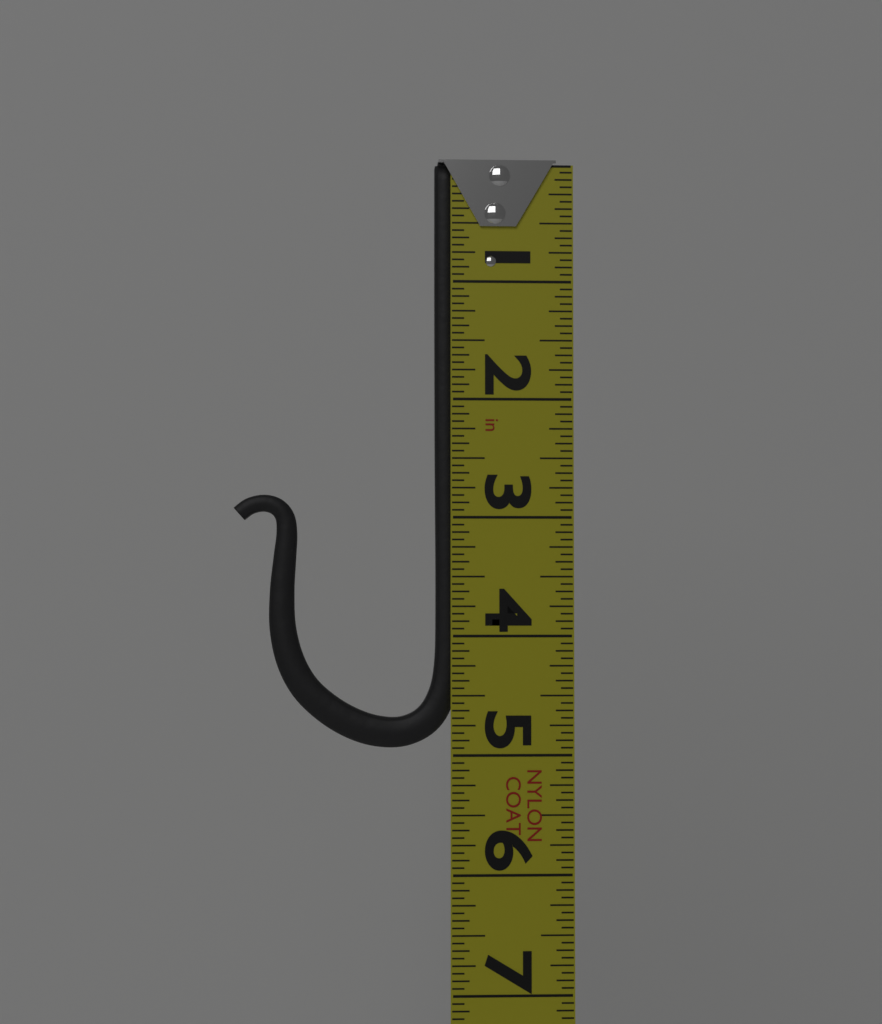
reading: 4.9375 in
